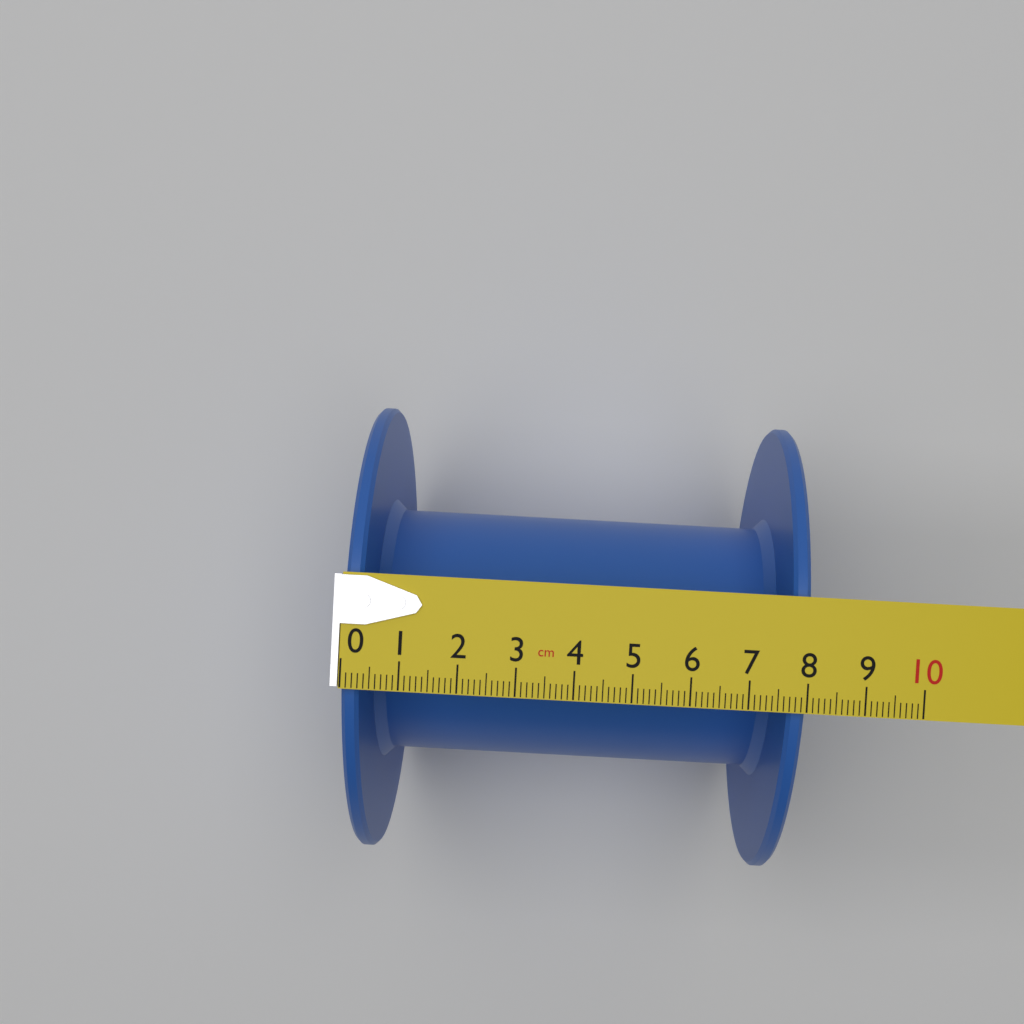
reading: 8.0 cm
